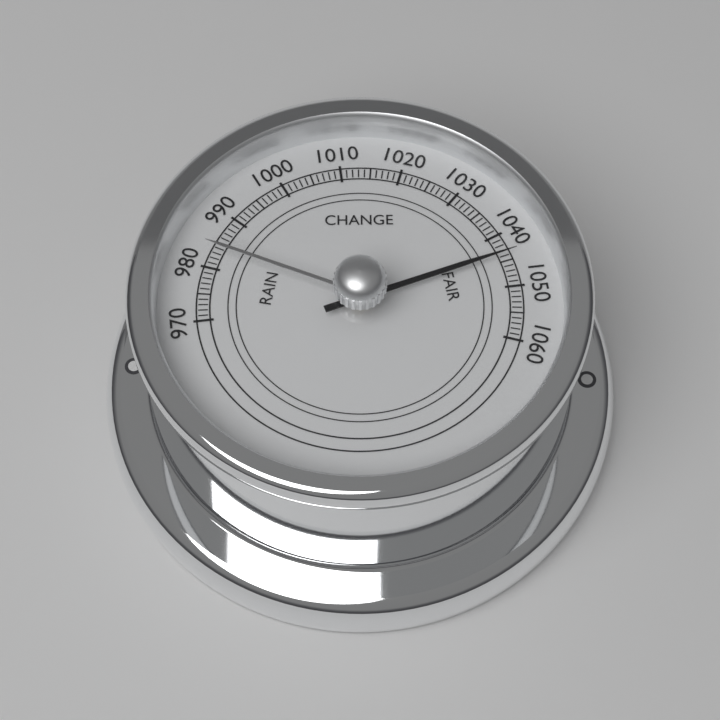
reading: 1044 (no unit)
